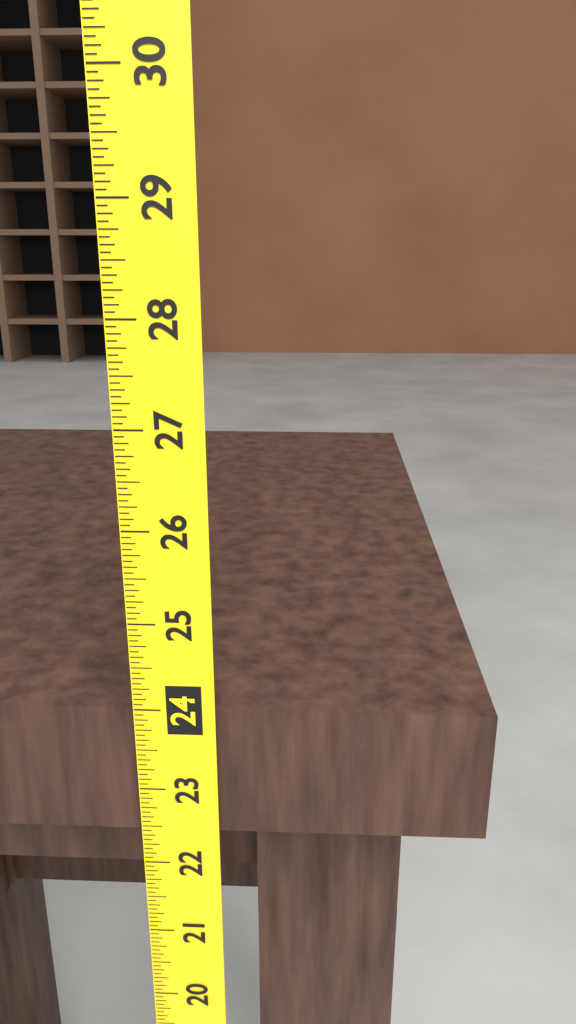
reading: 23.9375 (no unit)
